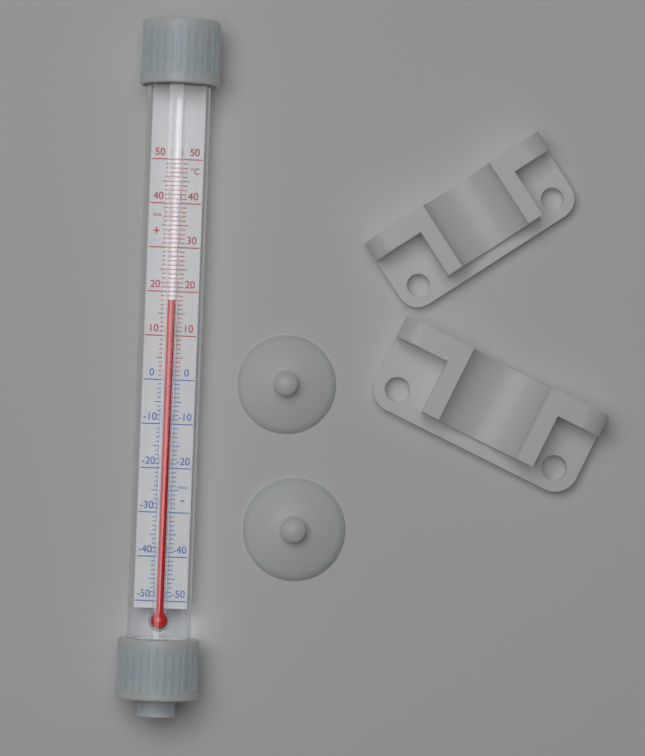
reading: 18 °C
